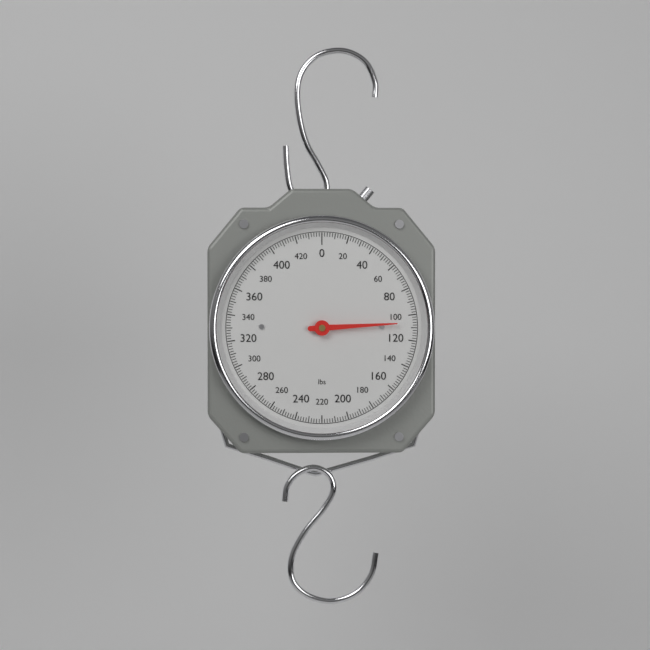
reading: 106 lbs
